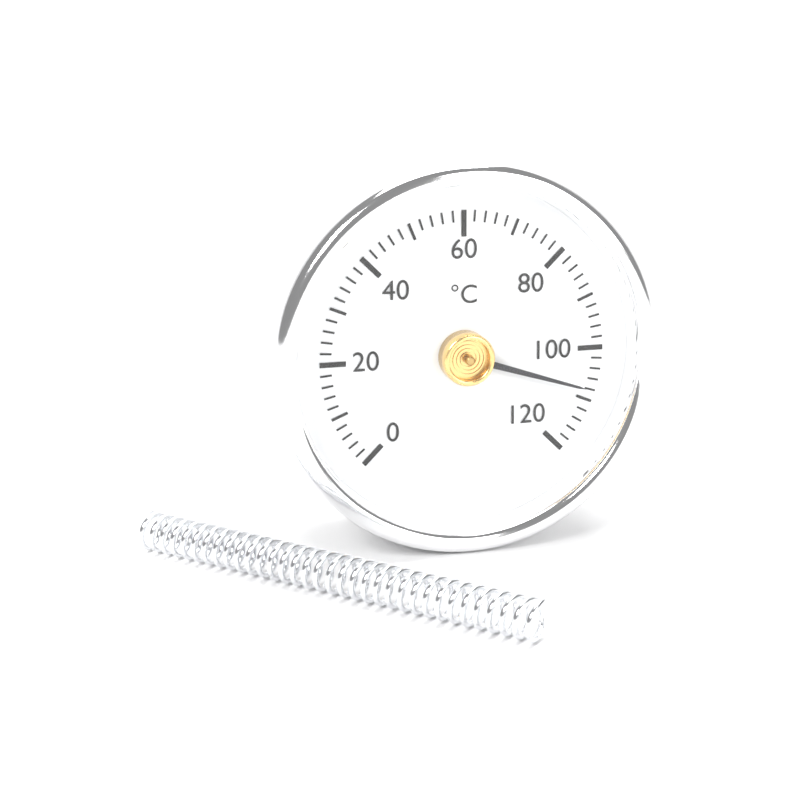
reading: 108 °C
